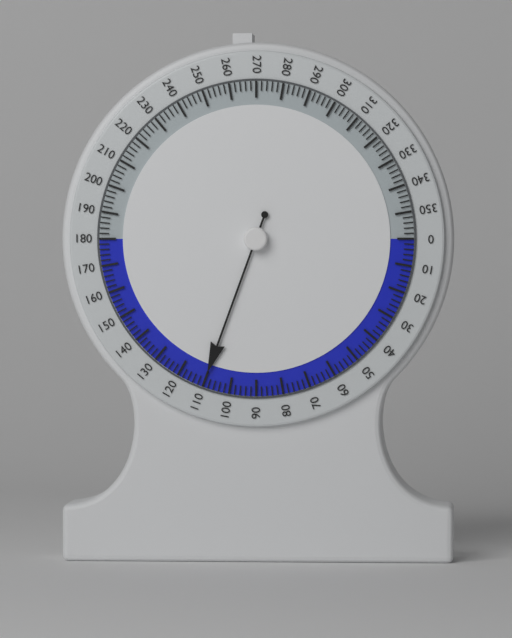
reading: 110 (no unit)
